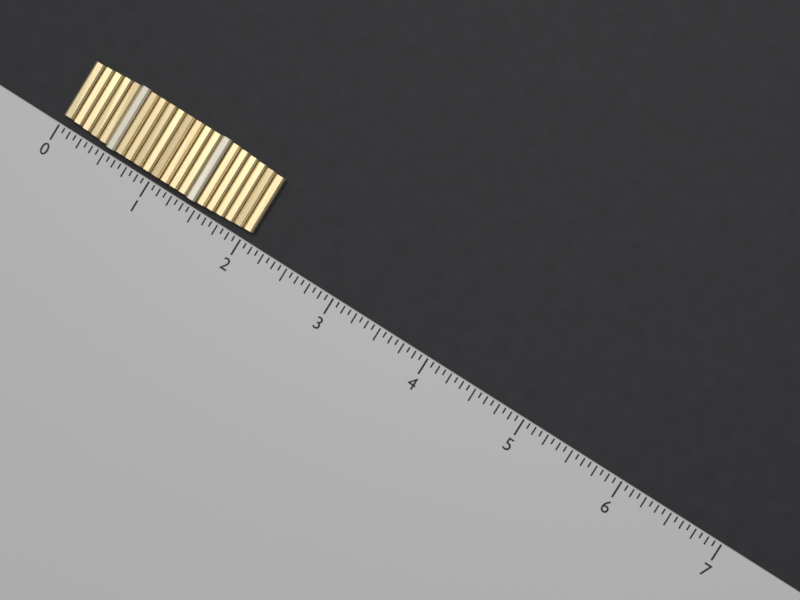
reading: 2.0625 (no unit)
